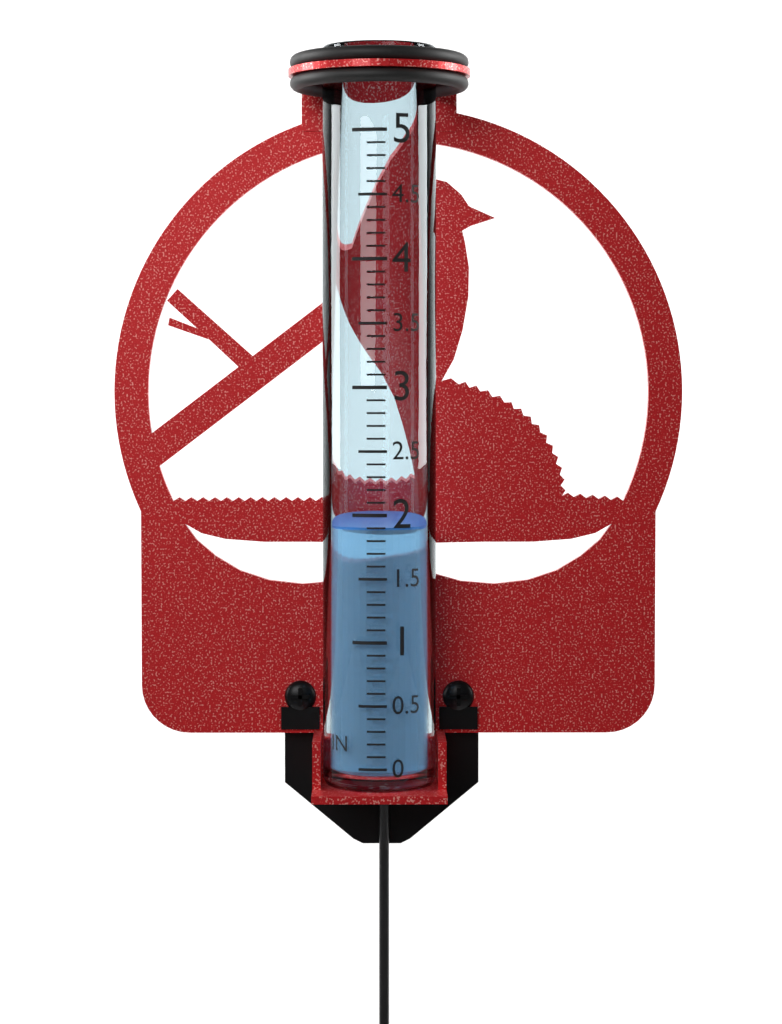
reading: 1.9 in
